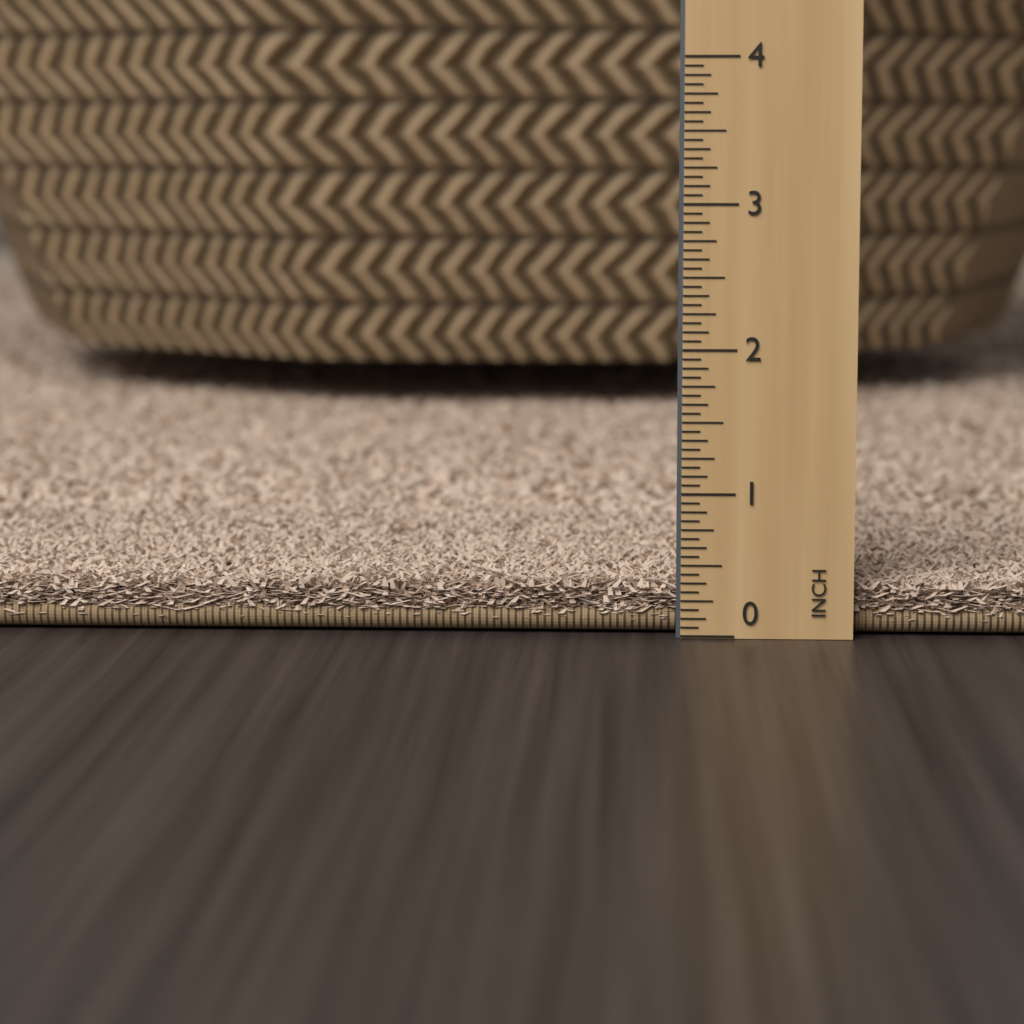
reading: 0.3750 in
